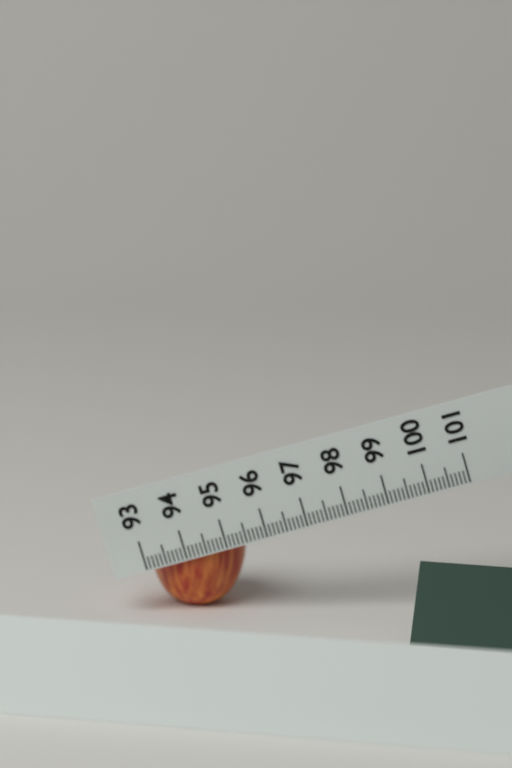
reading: 95.4 (no unit)
